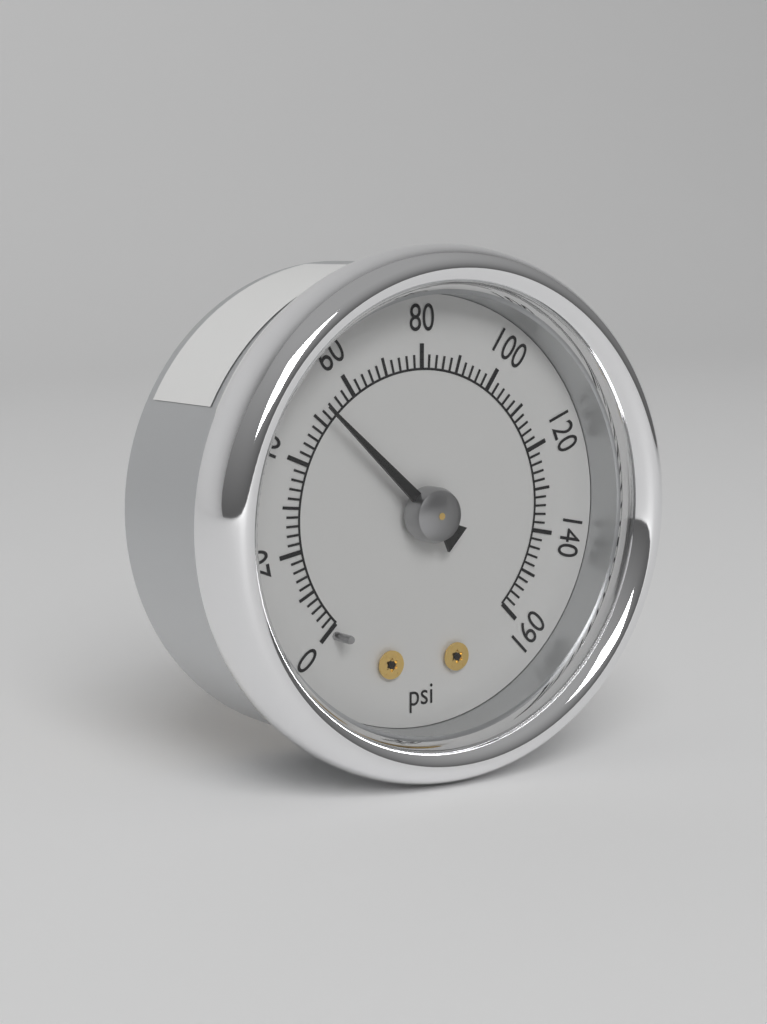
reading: 52 psi
